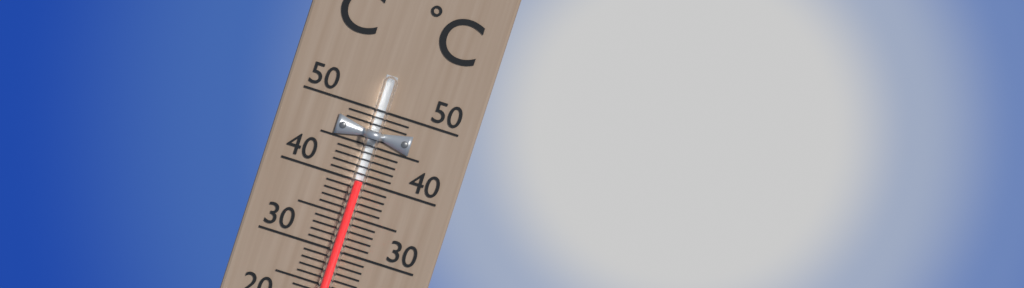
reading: 40 °C
